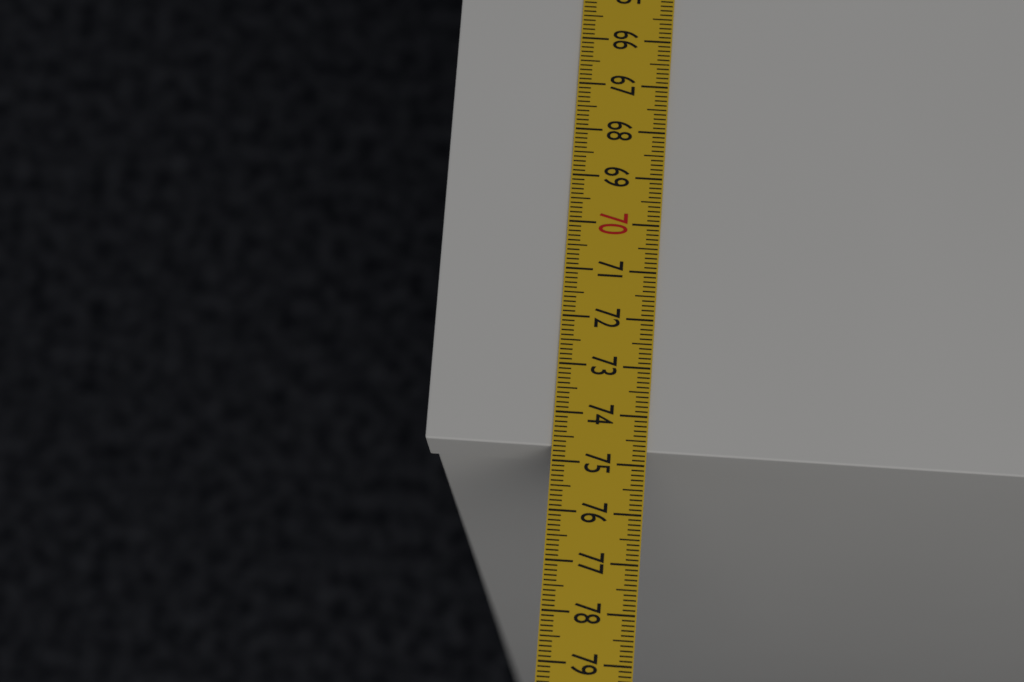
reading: 74.7 cm
